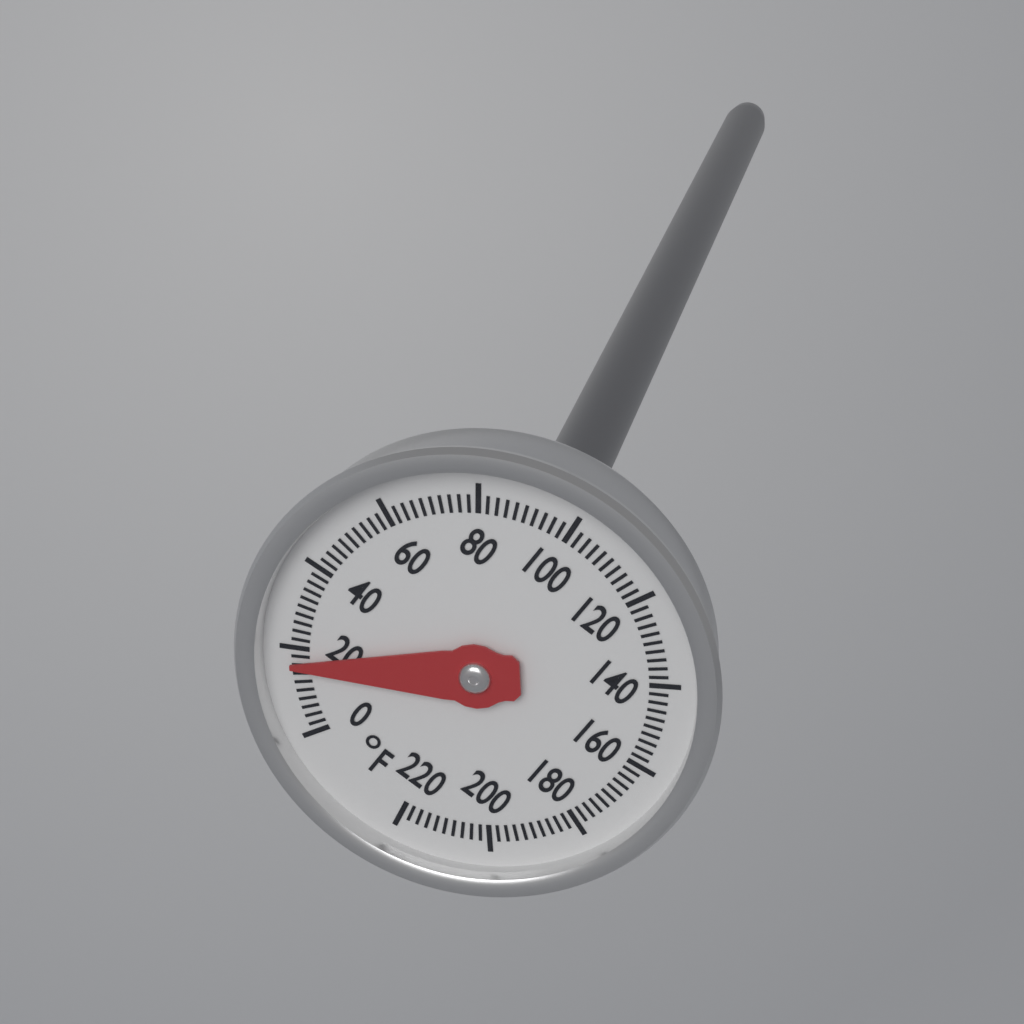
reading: 16 °F
